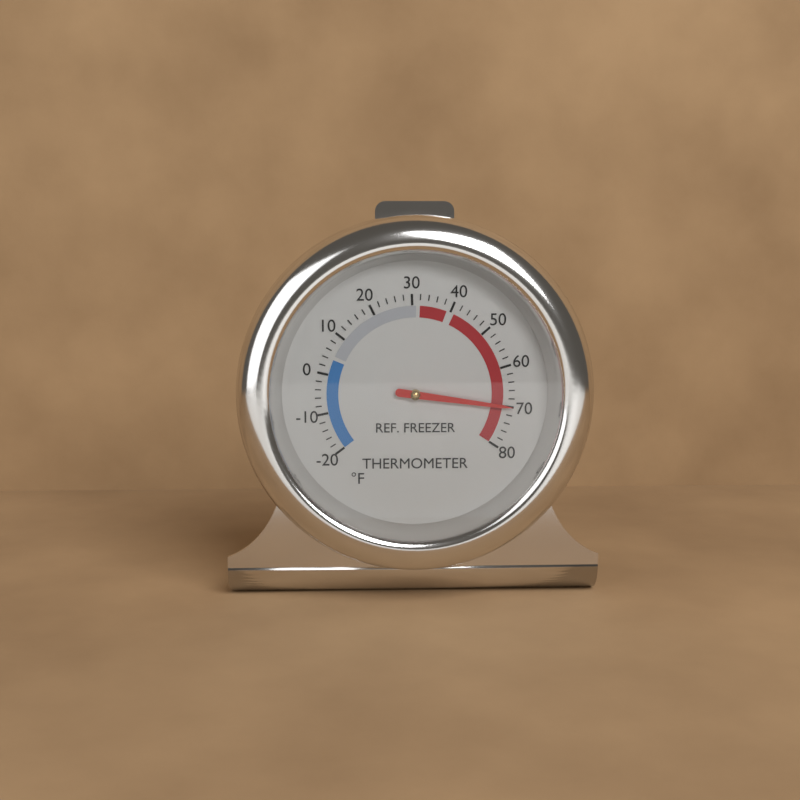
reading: 70 °F
